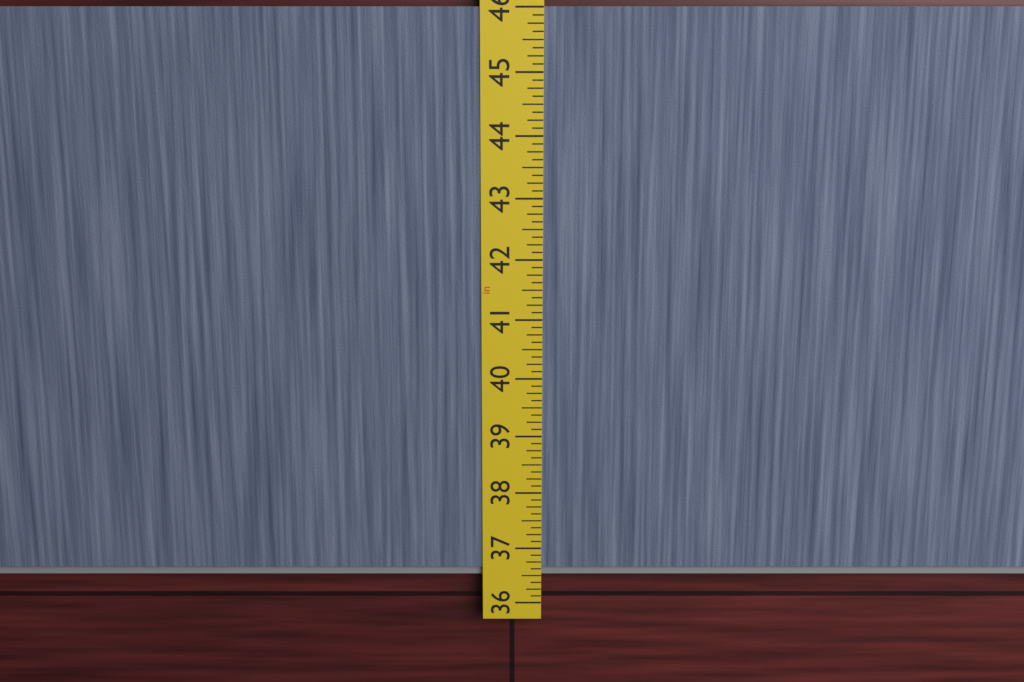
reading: 36.500 in
